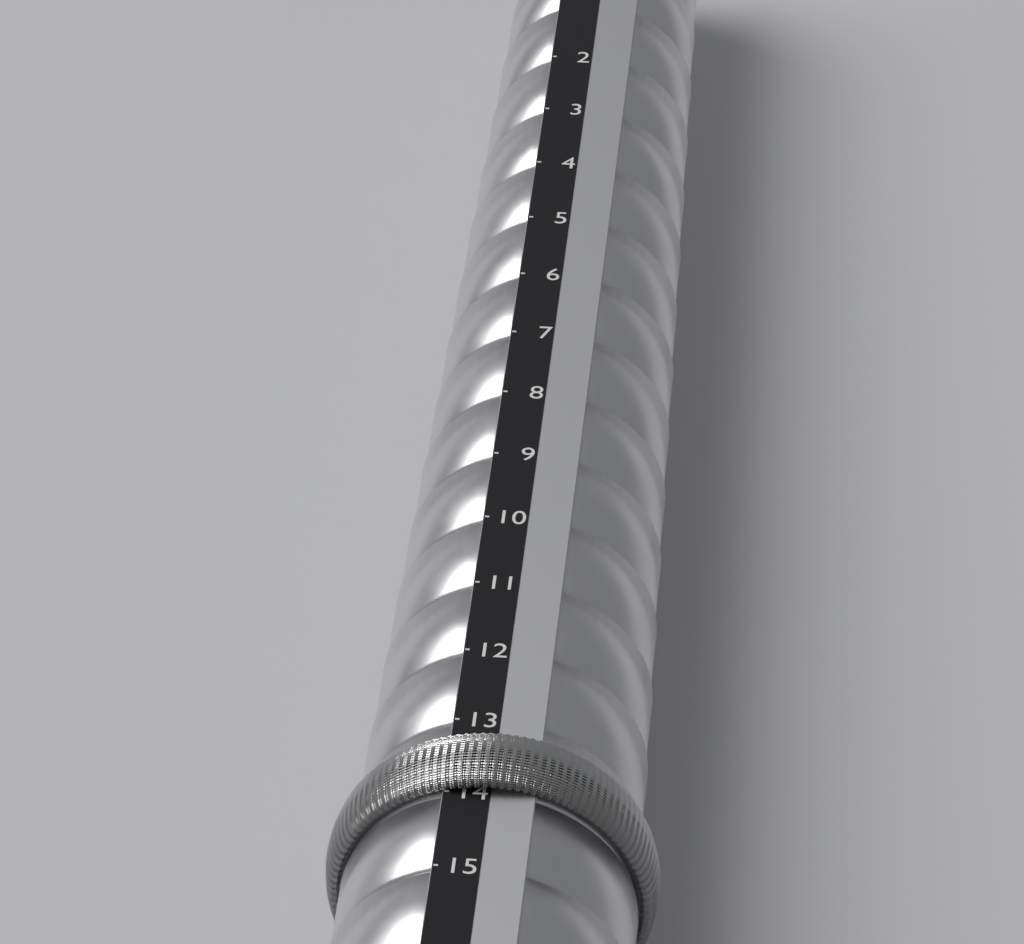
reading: 14 (no unit)
